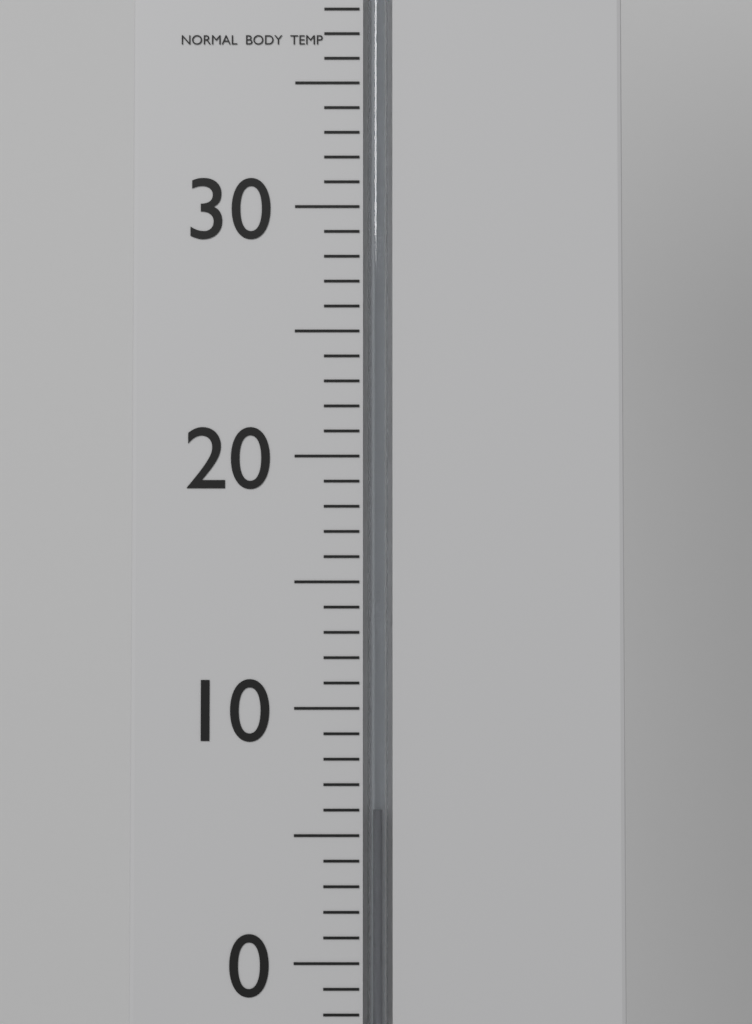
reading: 6 °C
